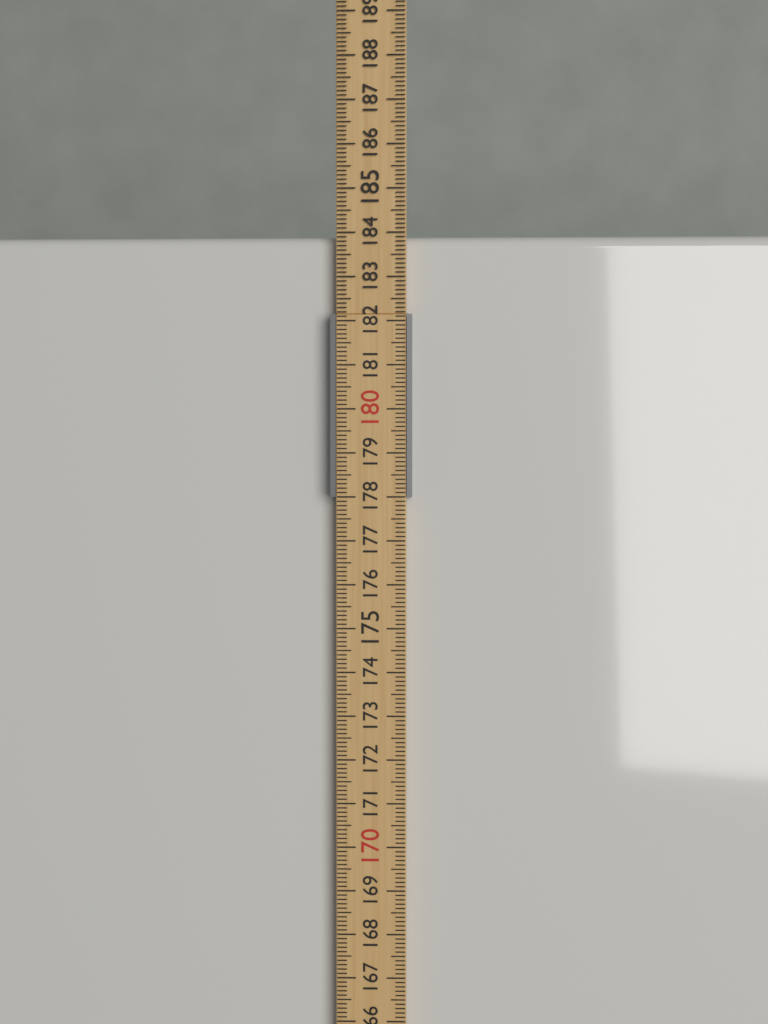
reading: 184.0 cm
